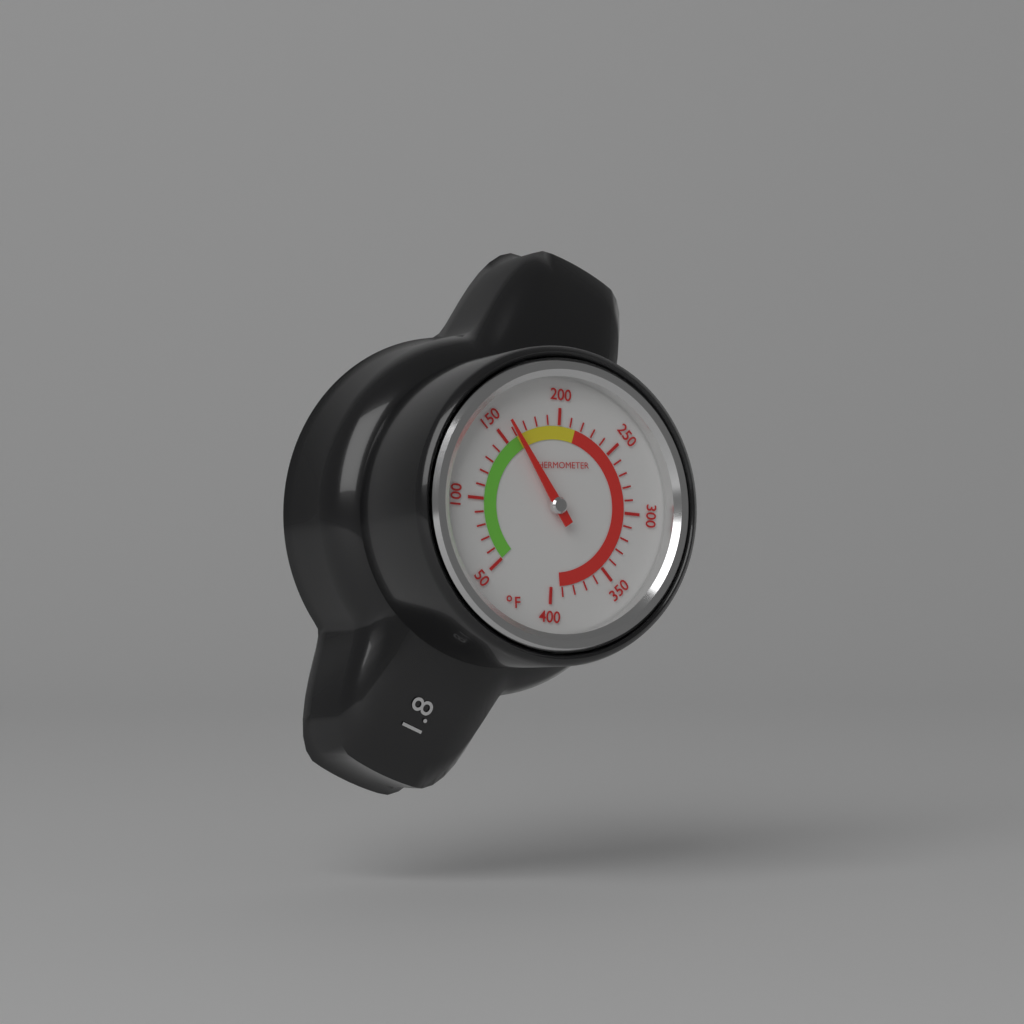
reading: 160 °F
